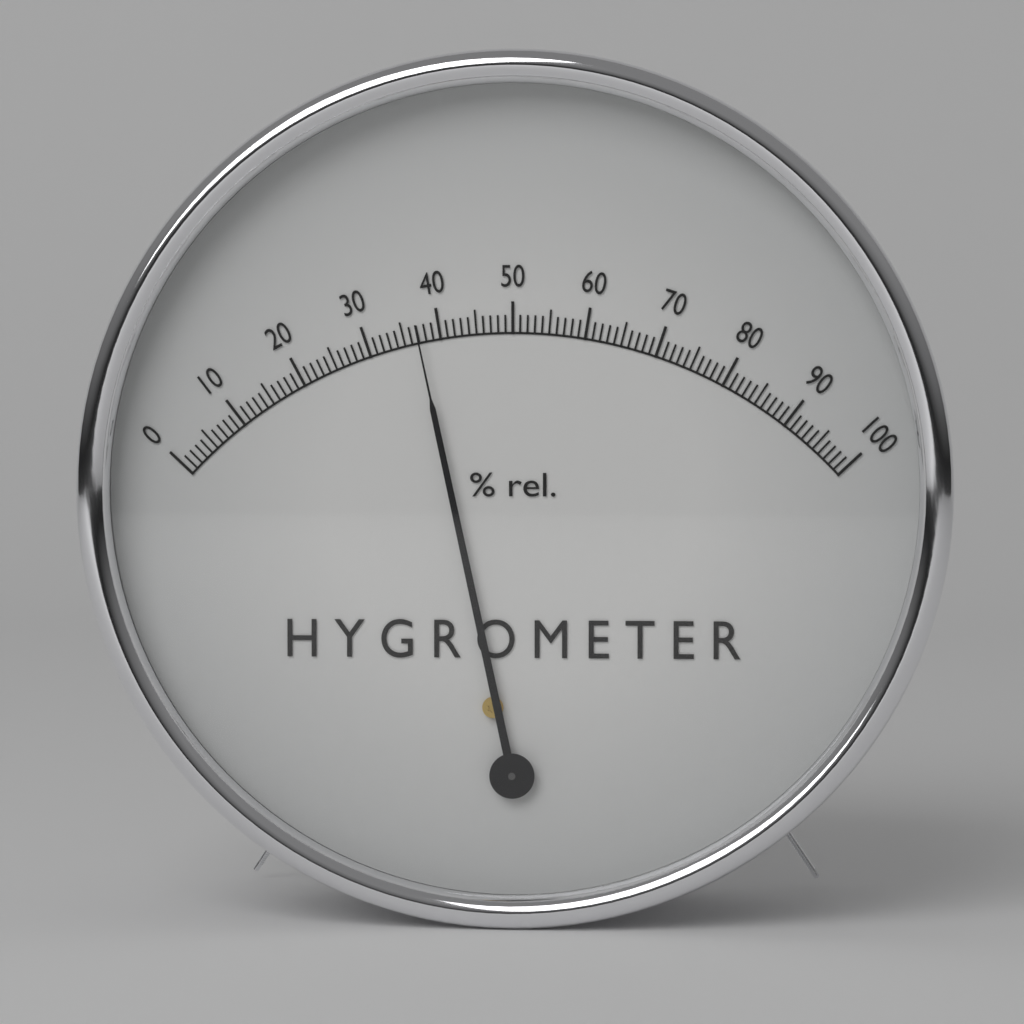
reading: 37 %
